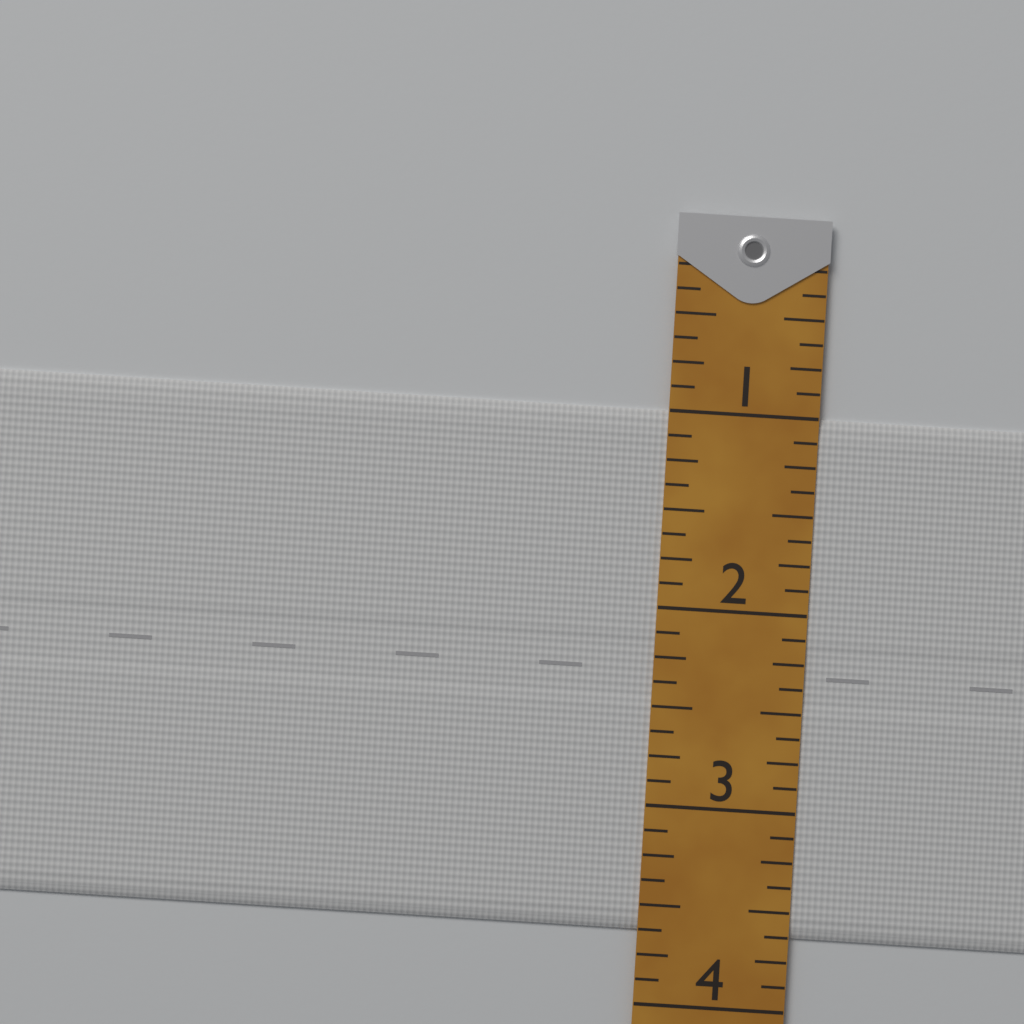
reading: 3.625 (no unit)
